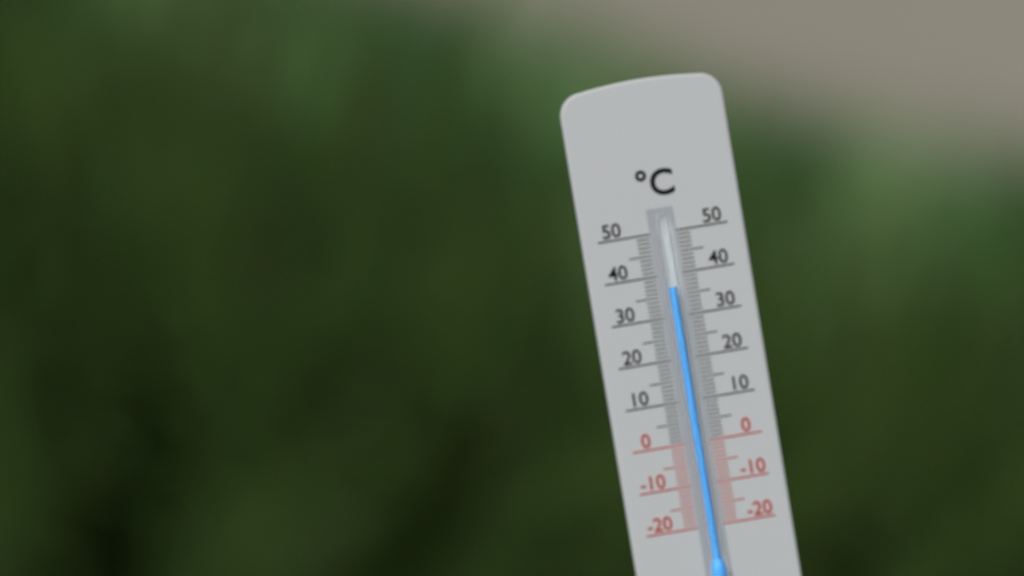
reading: 37 °C
